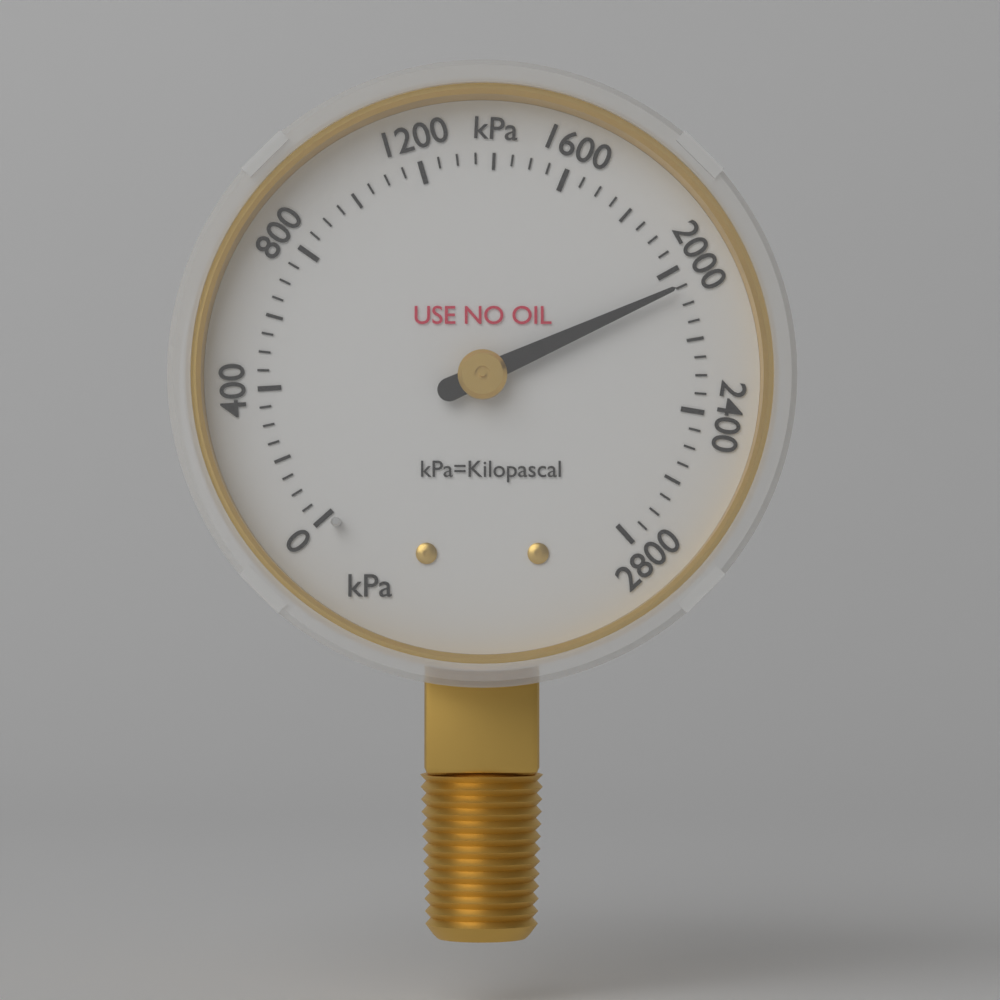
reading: 2050 kPa
